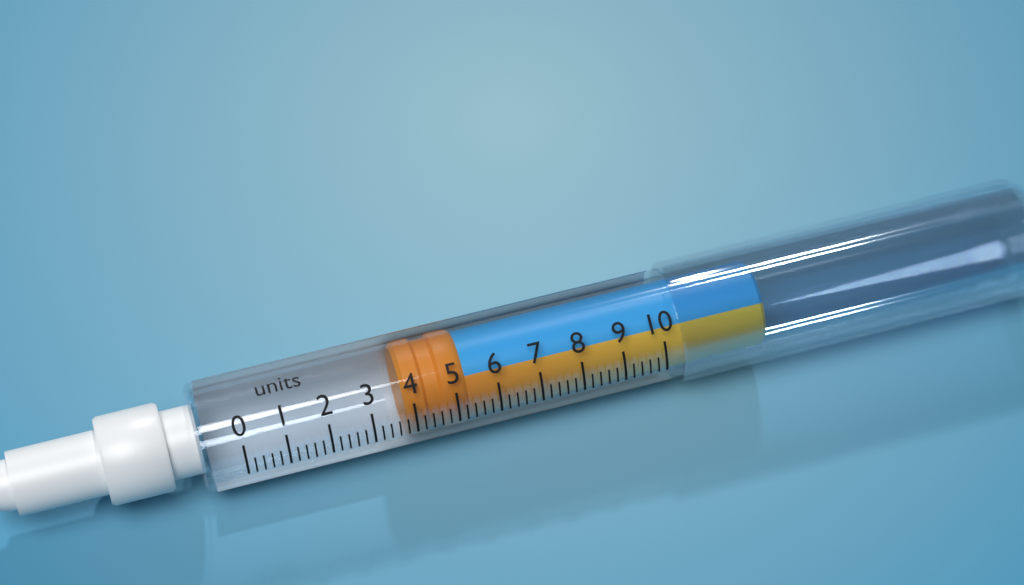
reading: 3.8 units
